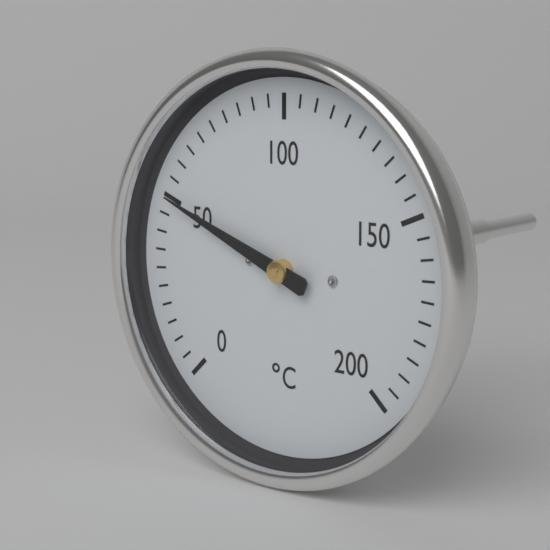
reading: 50 °C
